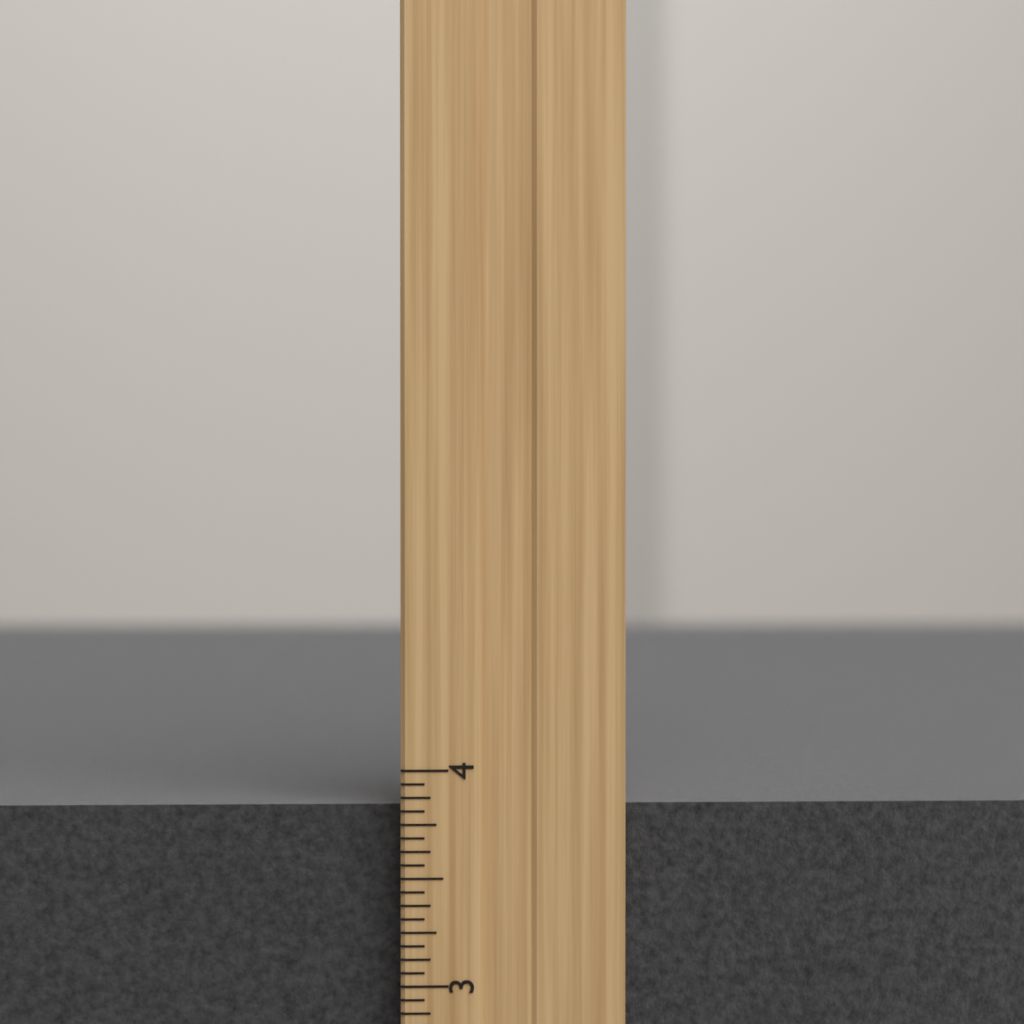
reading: 3.8750 inch
